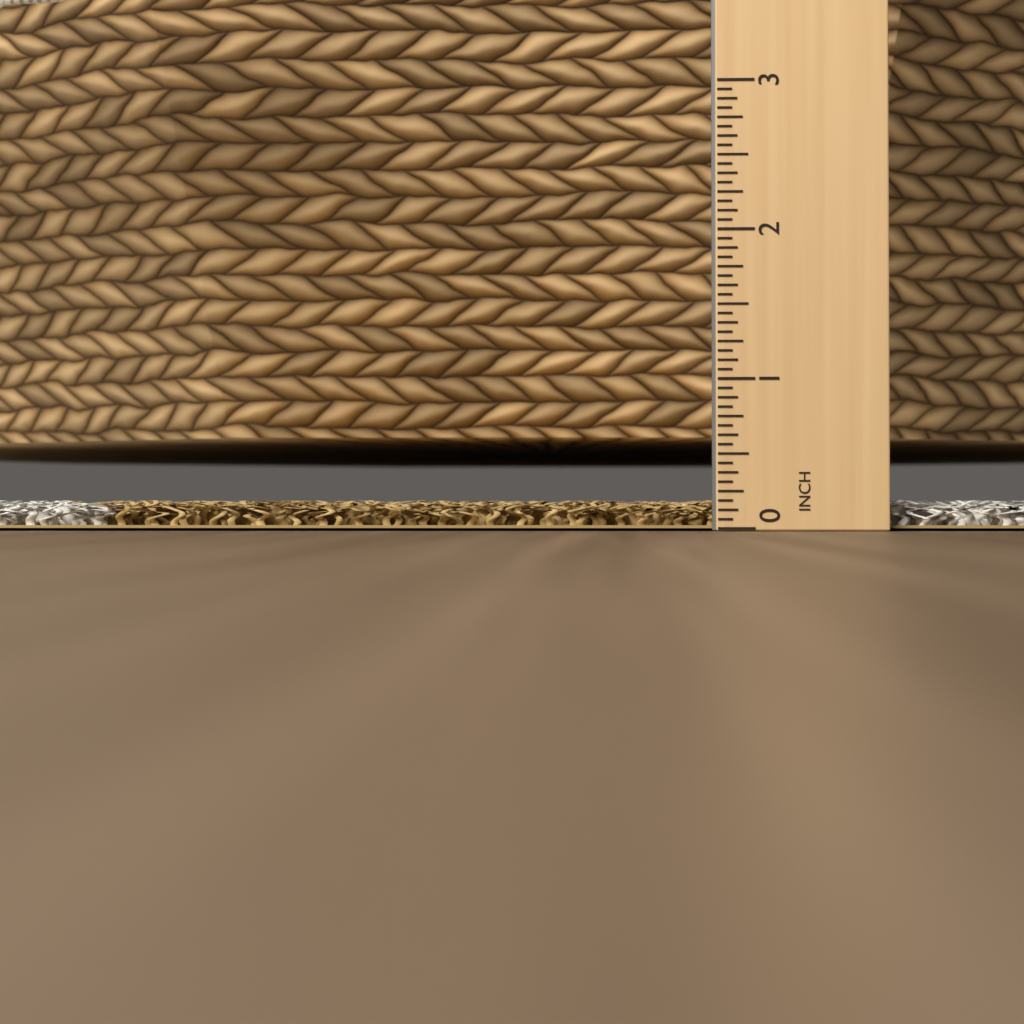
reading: 0.1875 in
